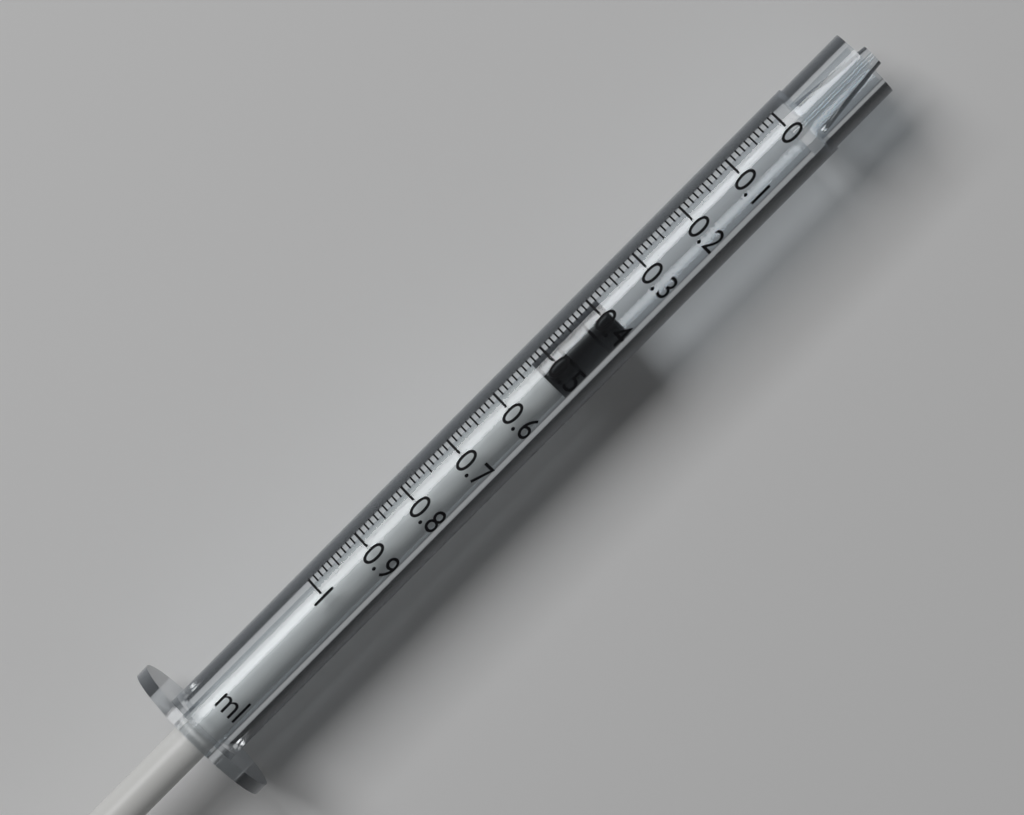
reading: 0.39 ml
